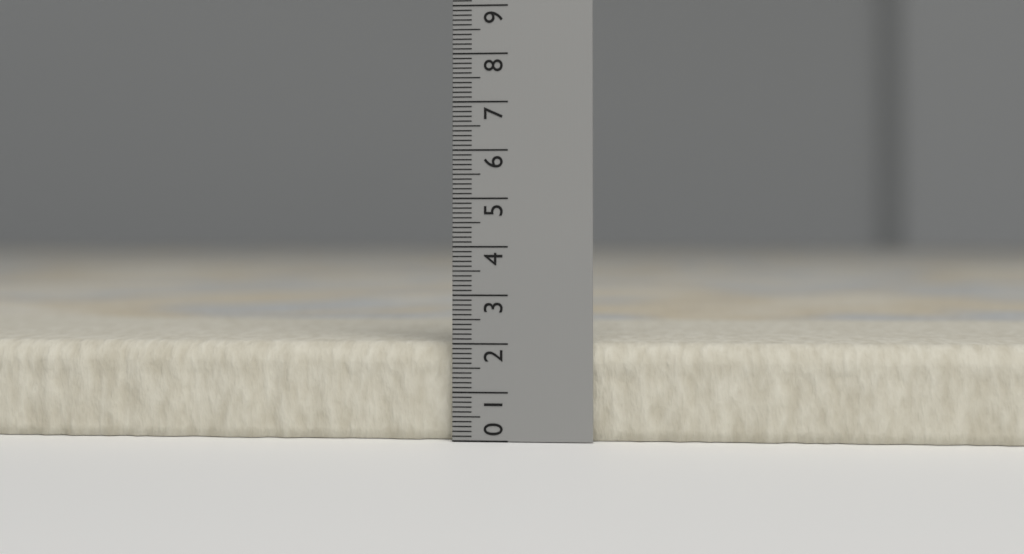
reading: 2.0 (no unit)
